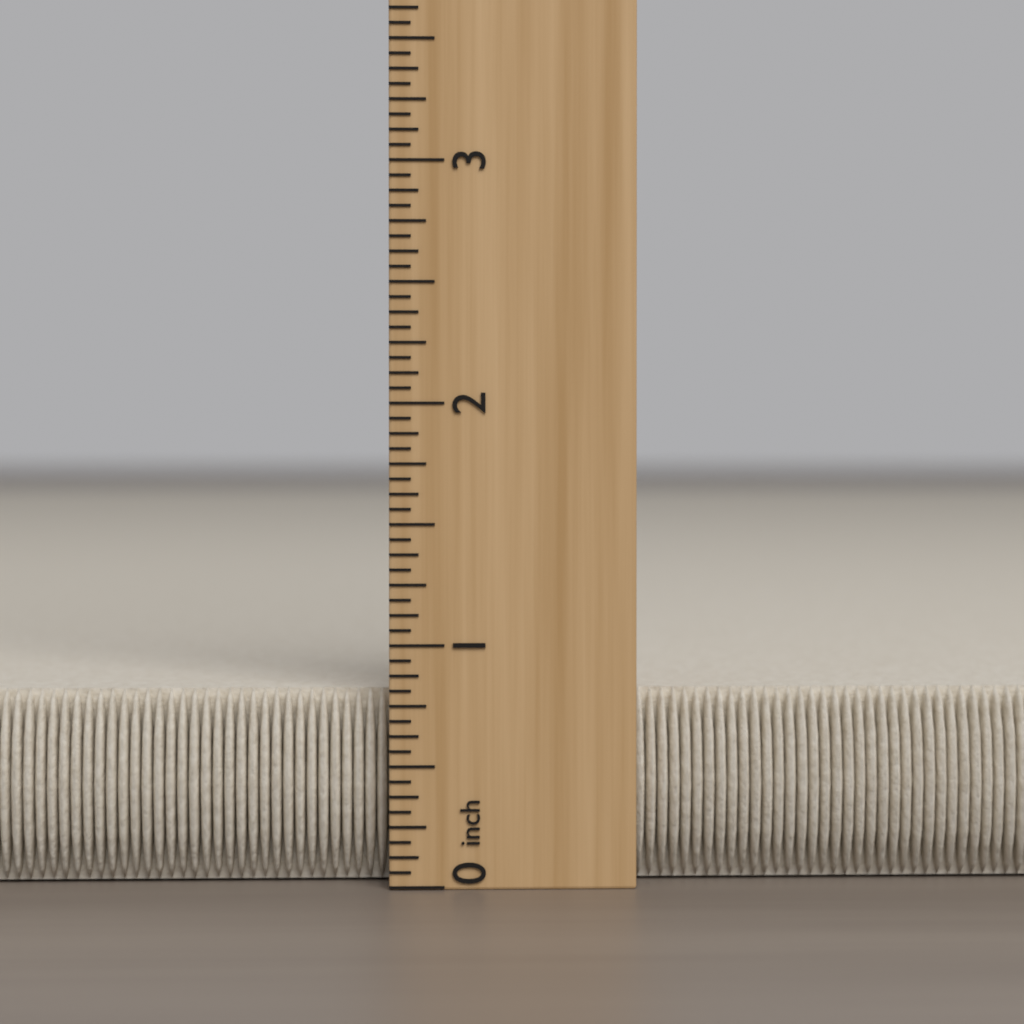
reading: 0.8125 inch
